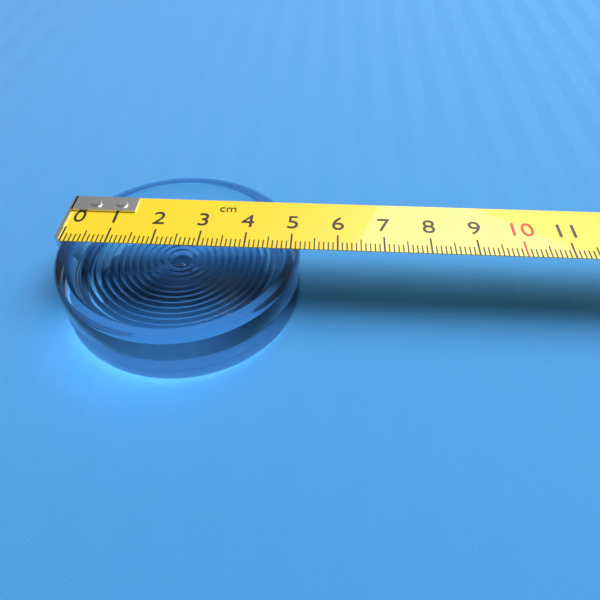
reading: 5.2 cm
